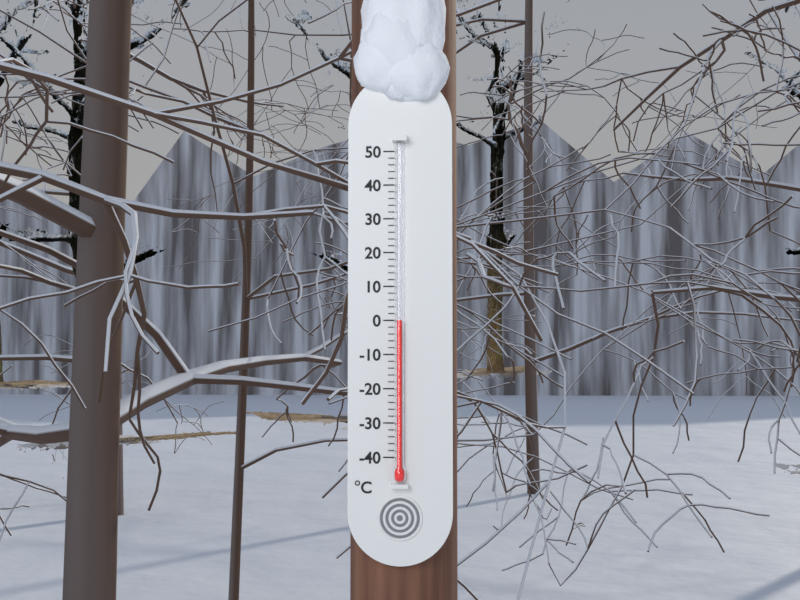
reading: 0 °C
